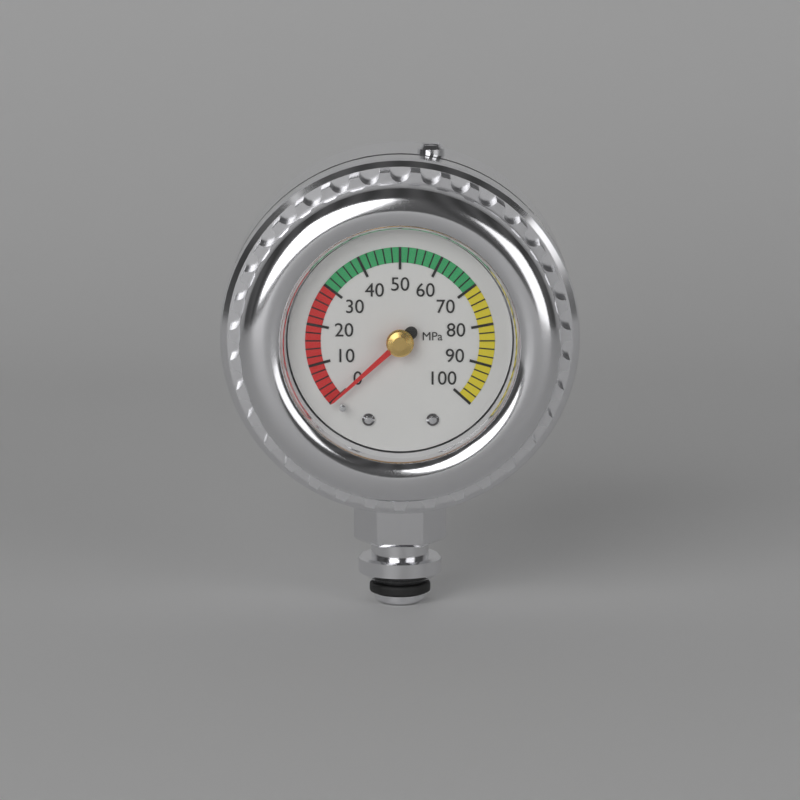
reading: 0 MPa
